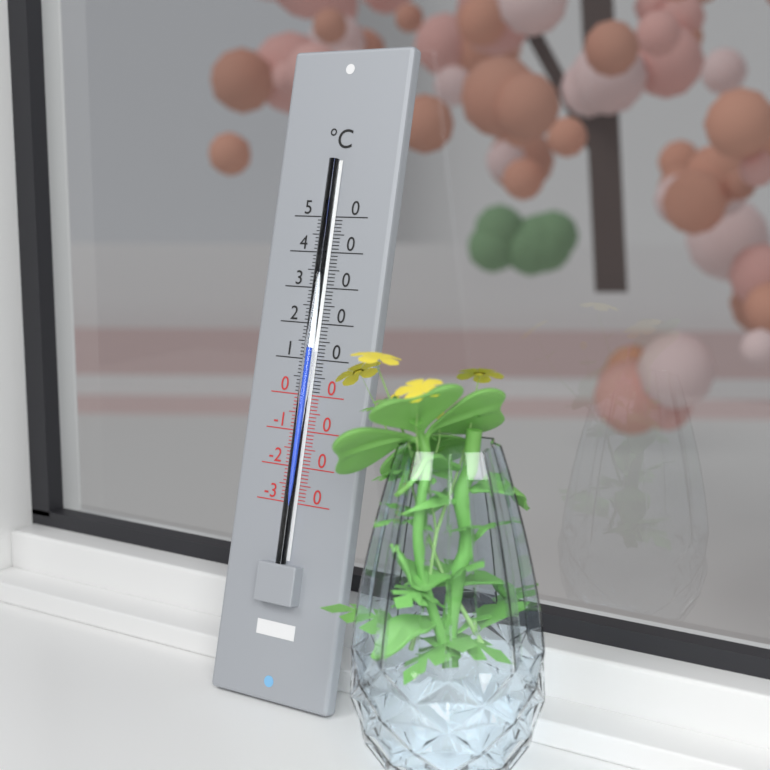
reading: 13 °C
